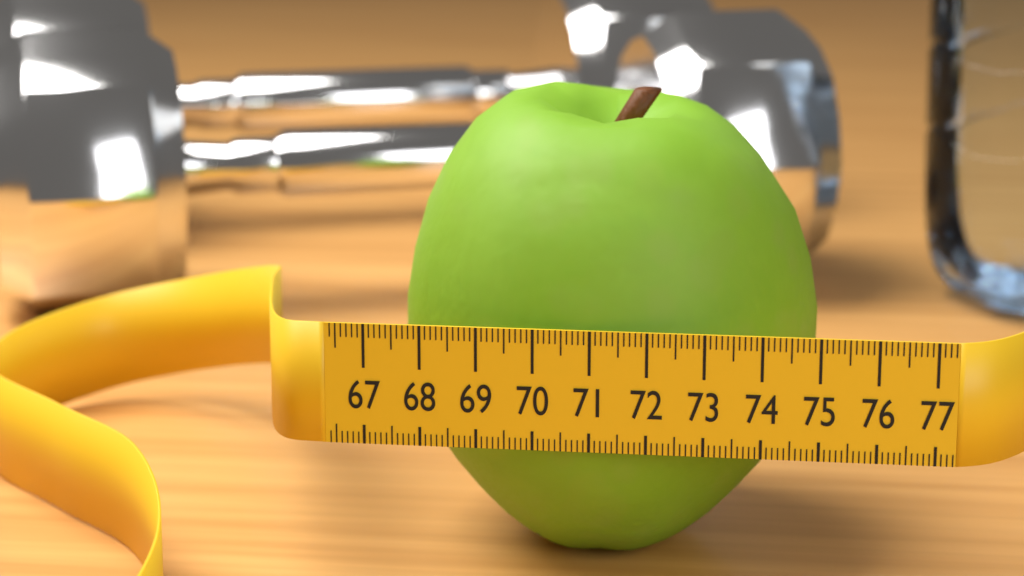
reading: 74.9 (no unit)
